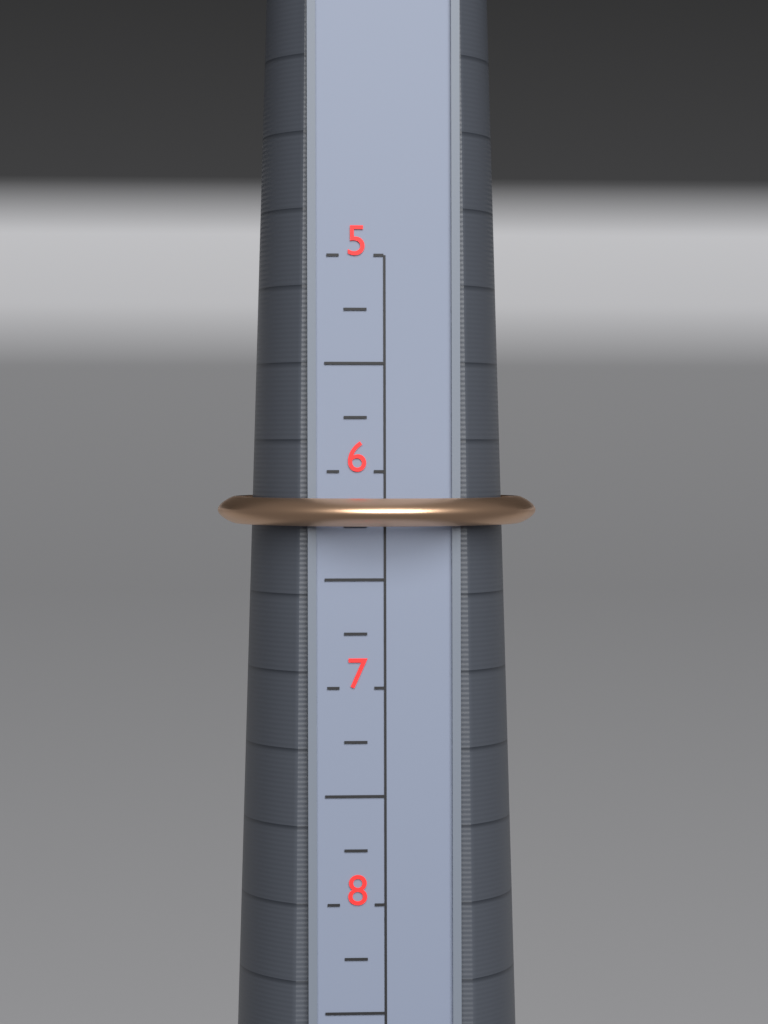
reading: 6.25 (no unit)
